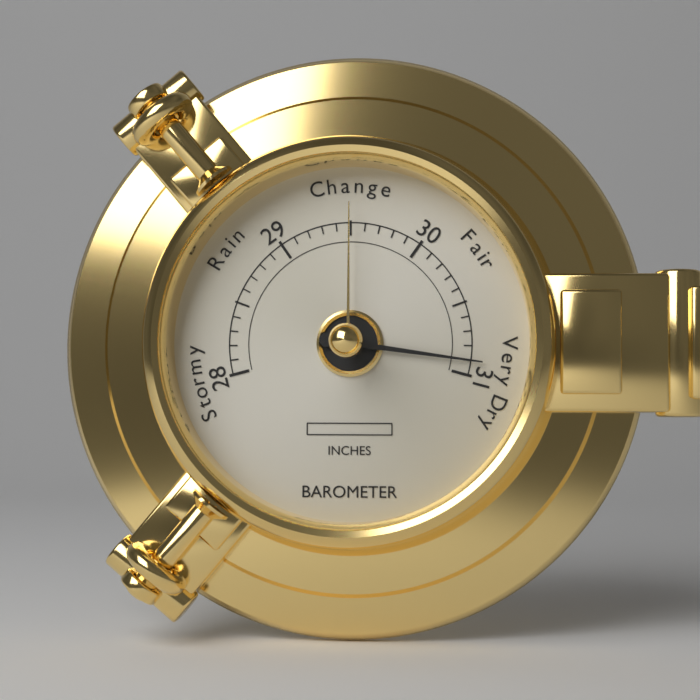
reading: 30.9 inches
